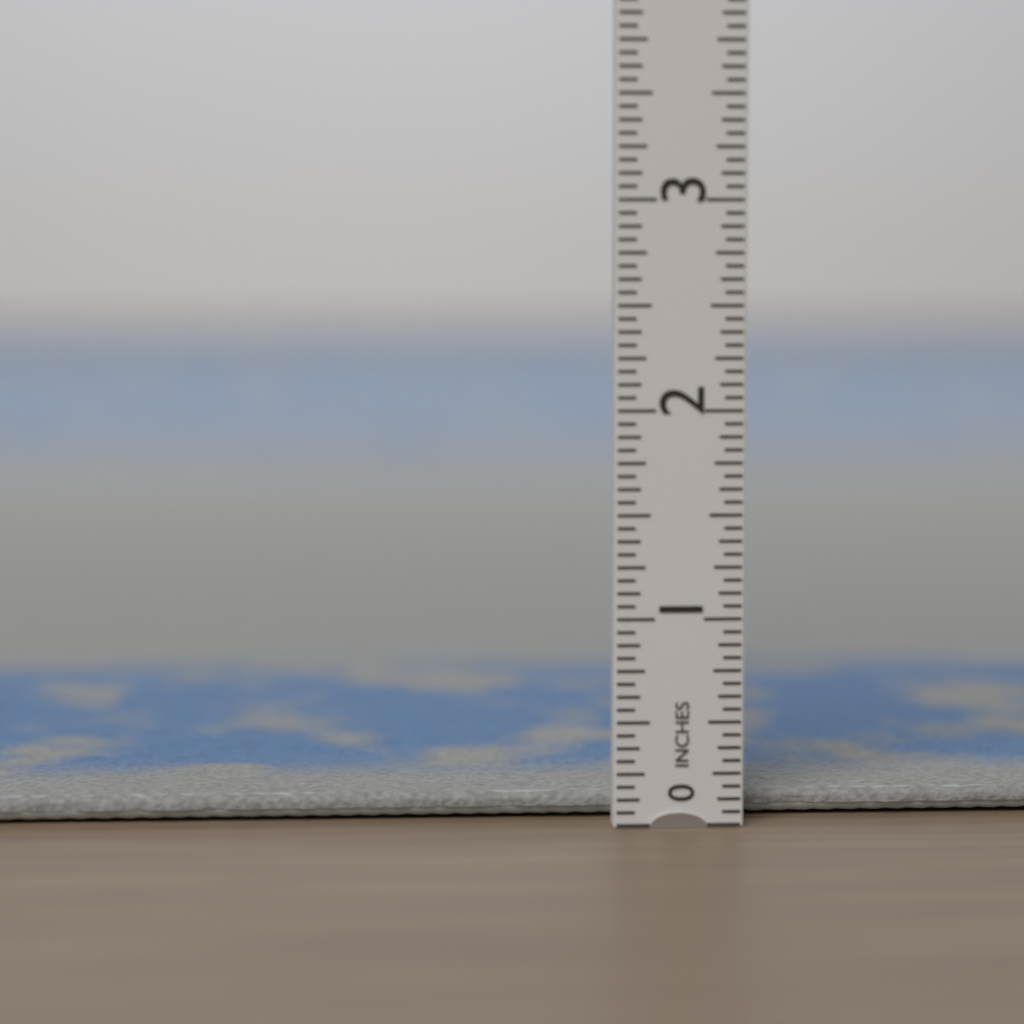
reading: 0.1250 in
